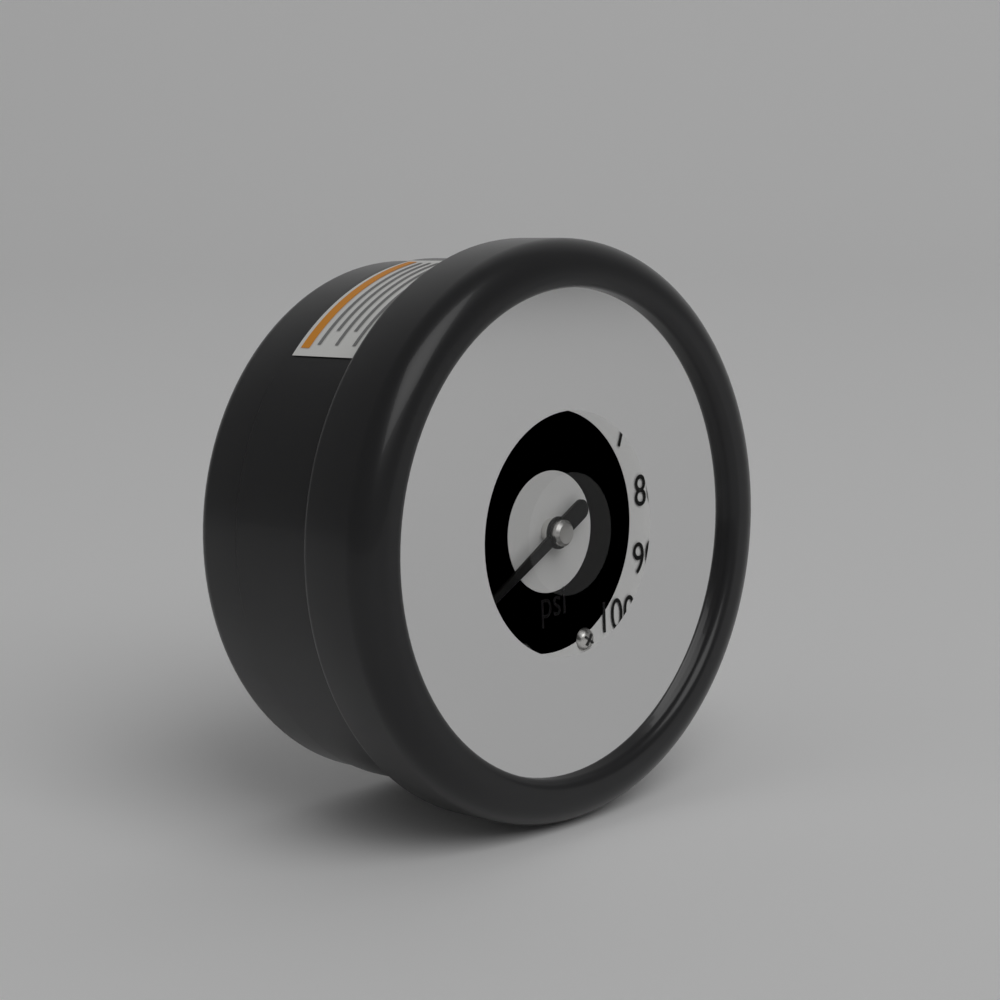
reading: 6 psi
